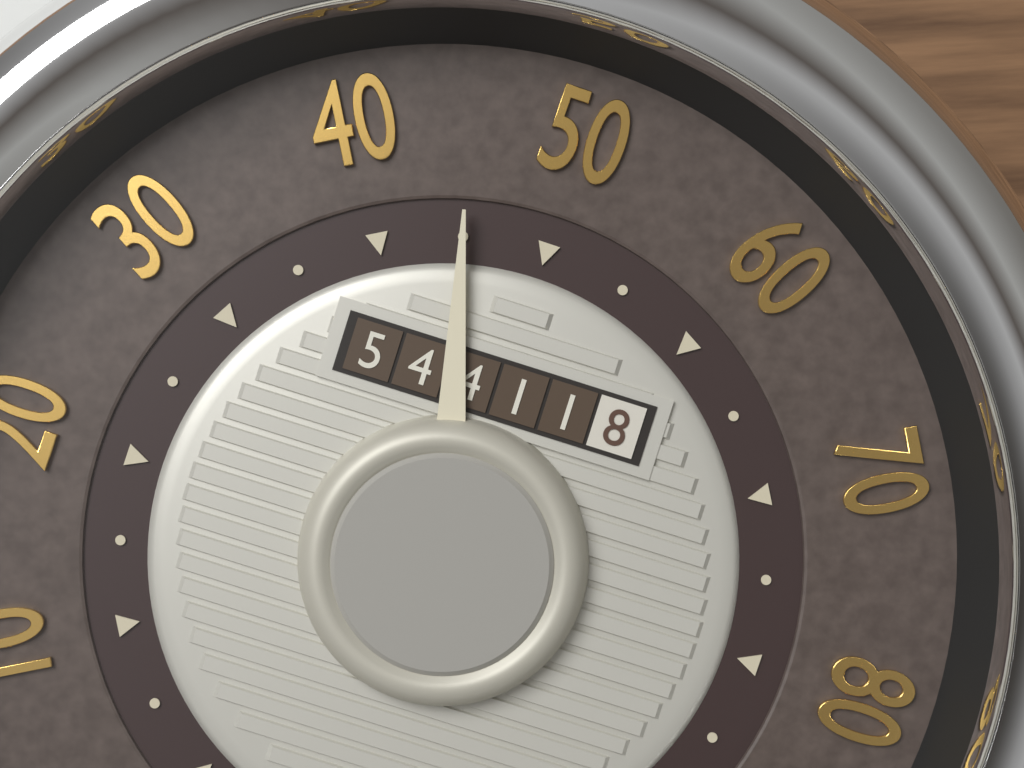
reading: 45 mph
